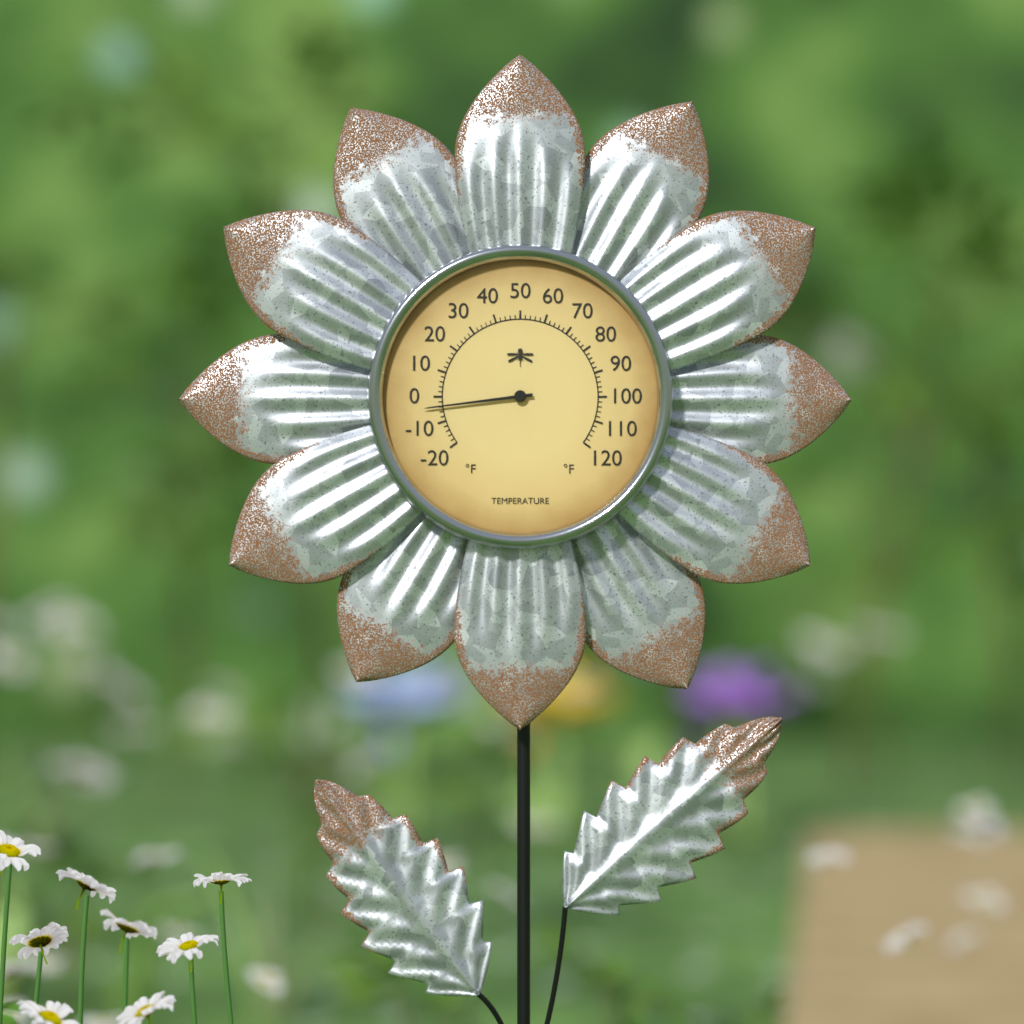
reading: -4 °F
